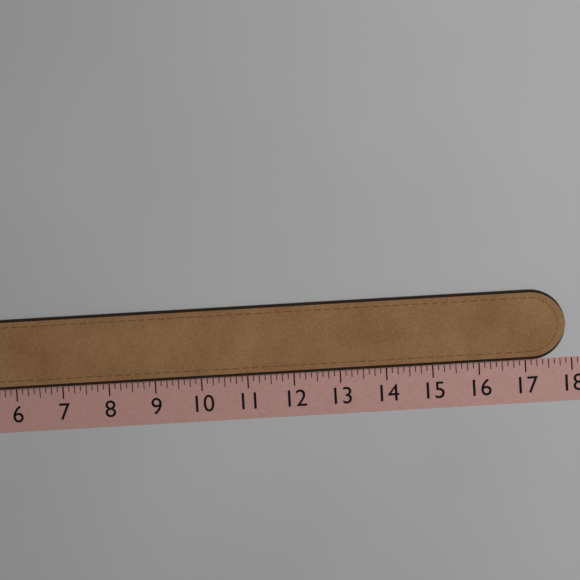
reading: 17.875 (no unit)
